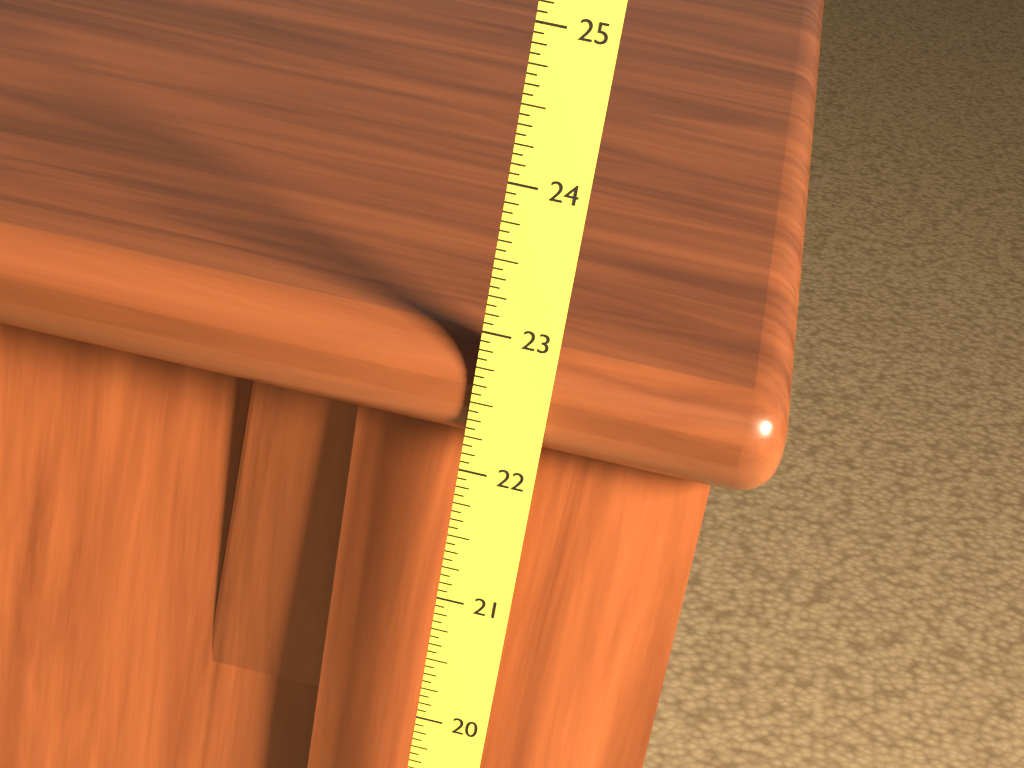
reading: 22.8750 (no unit)
